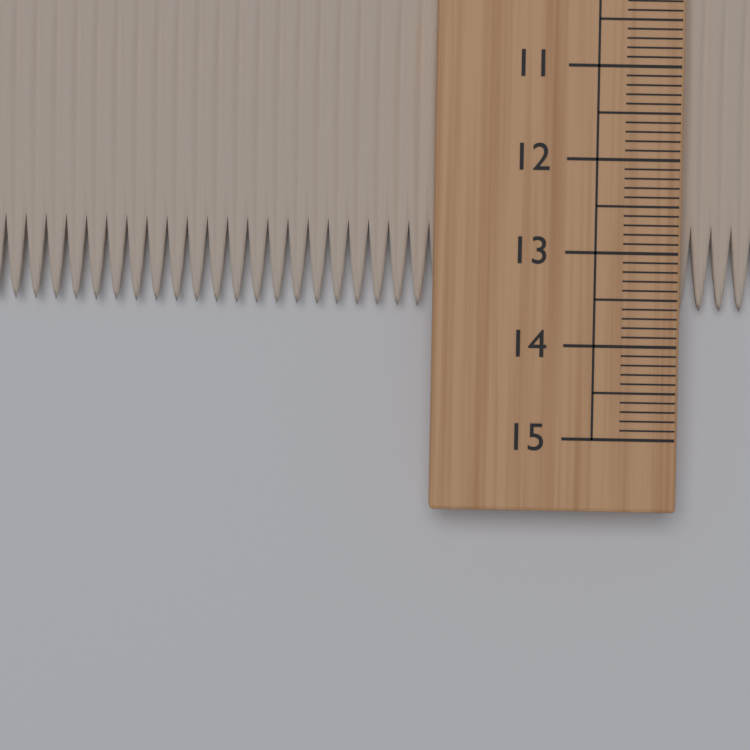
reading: 13.6 cm
